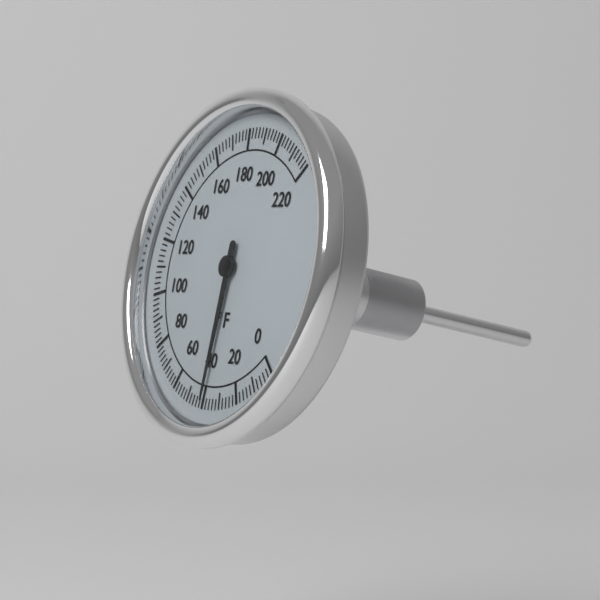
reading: 40 °F
